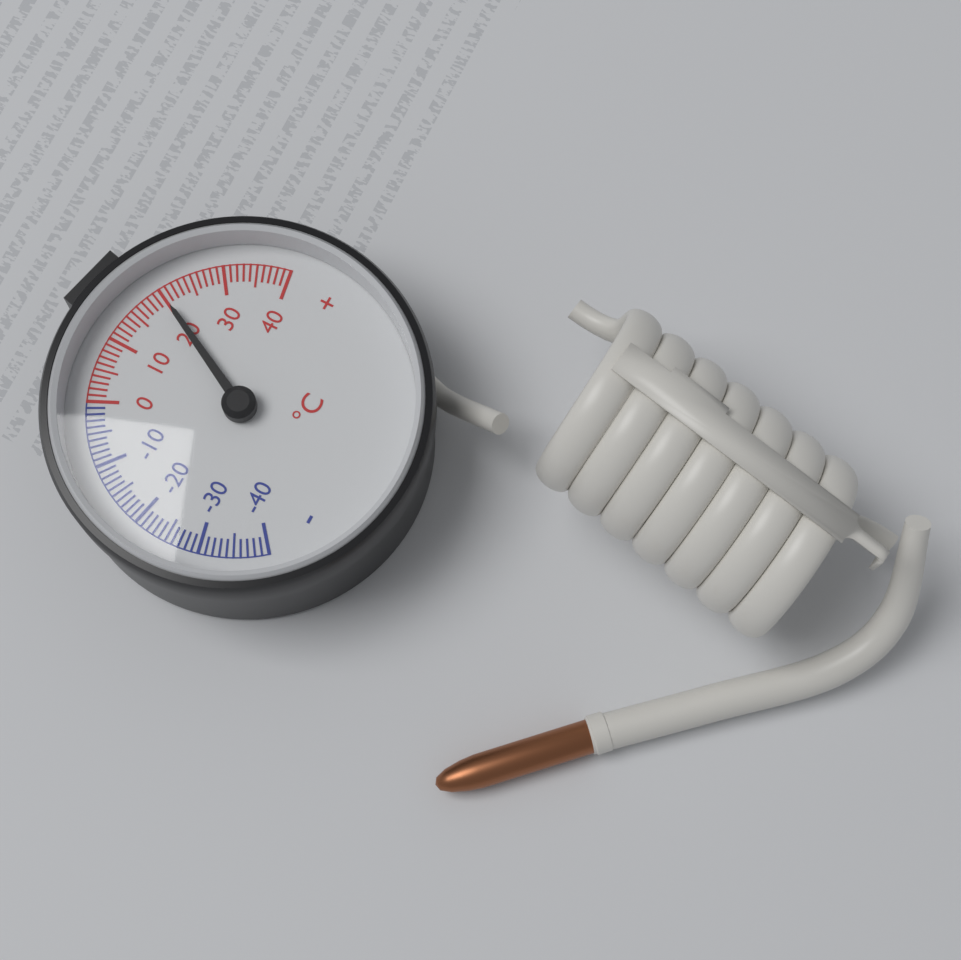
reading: 20 °C
